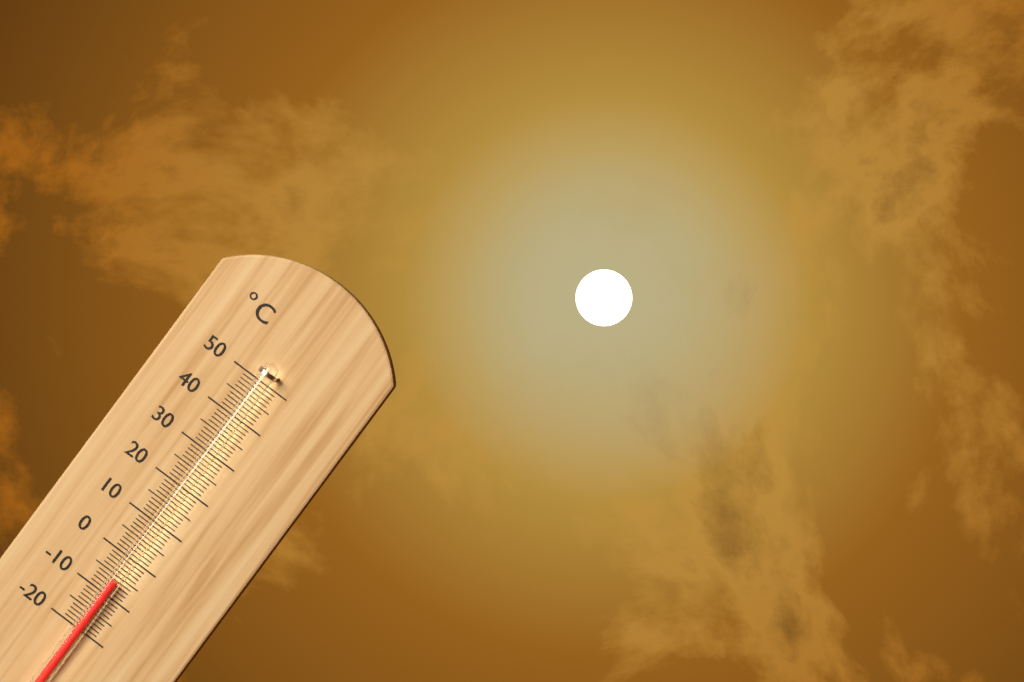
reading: -6 °C
